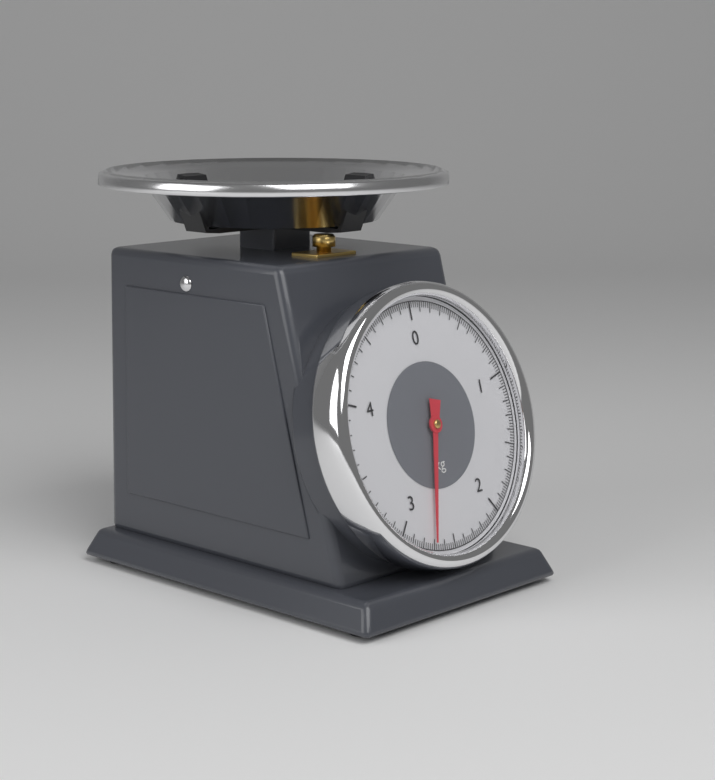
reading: 2.70 kg
